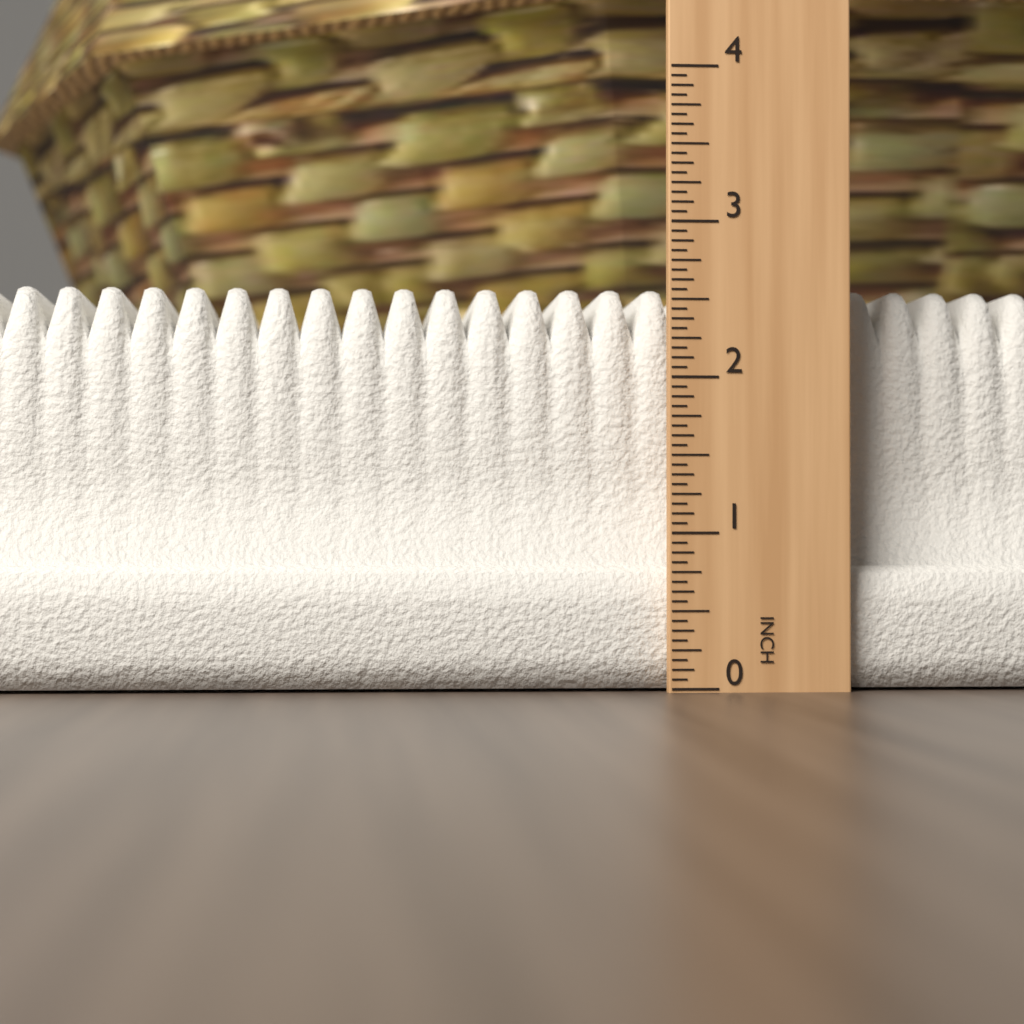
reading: 2.6250 in
